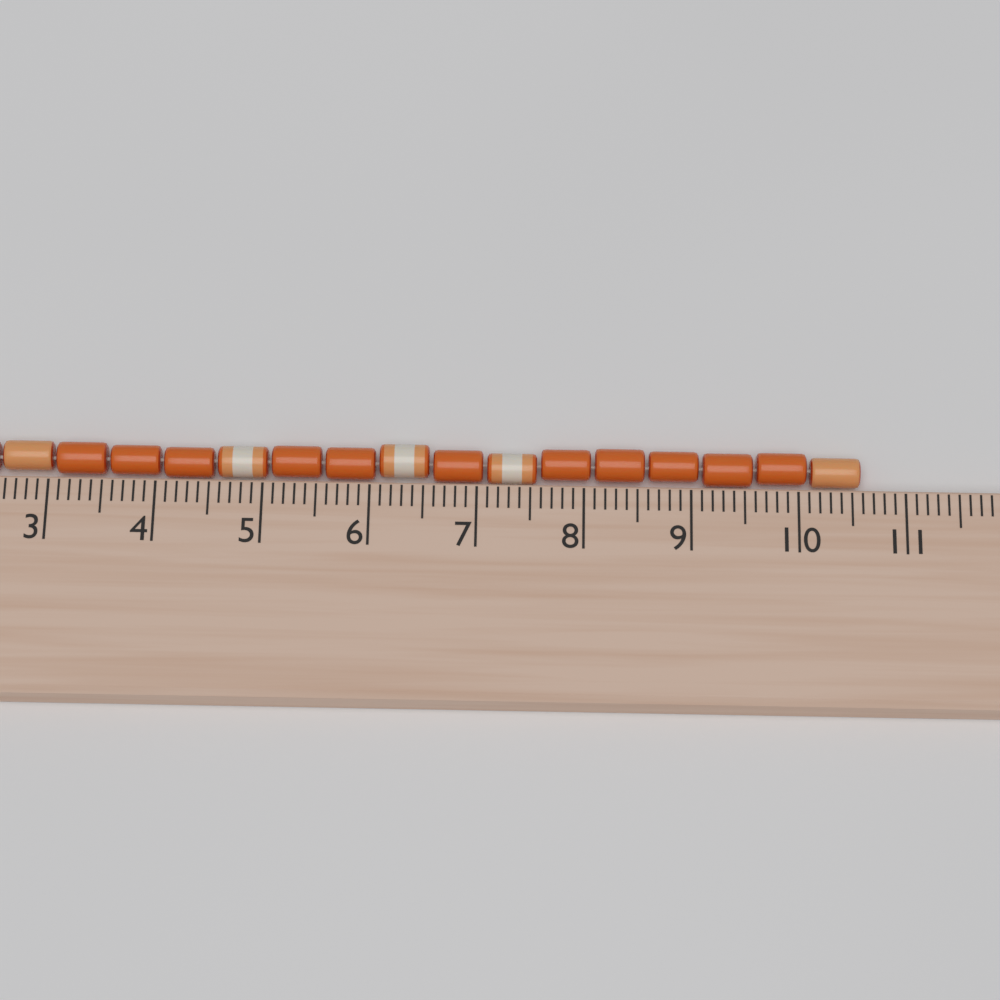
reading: 10.6 cm
